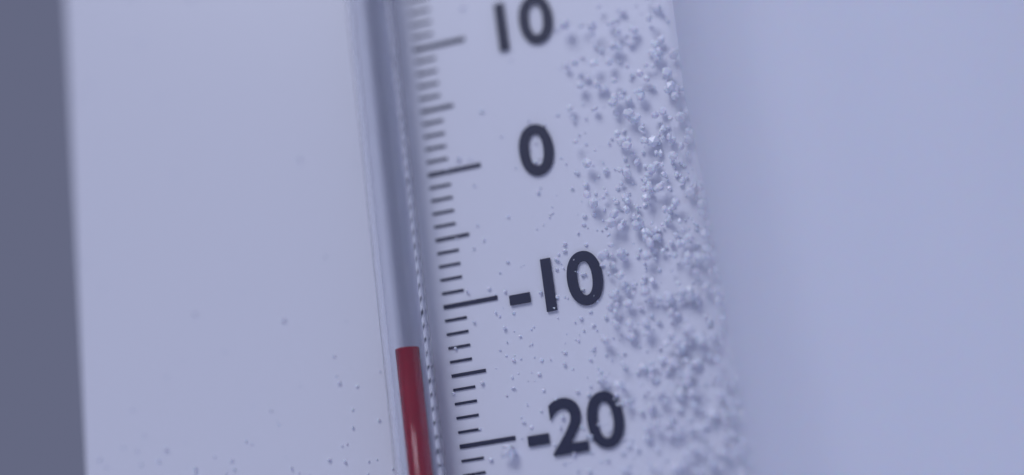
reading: -13 °C
